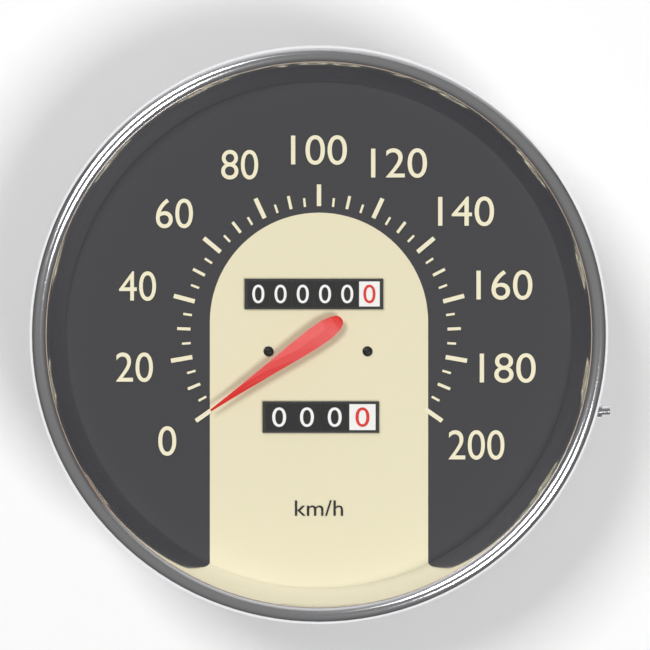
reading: 0 km/h
